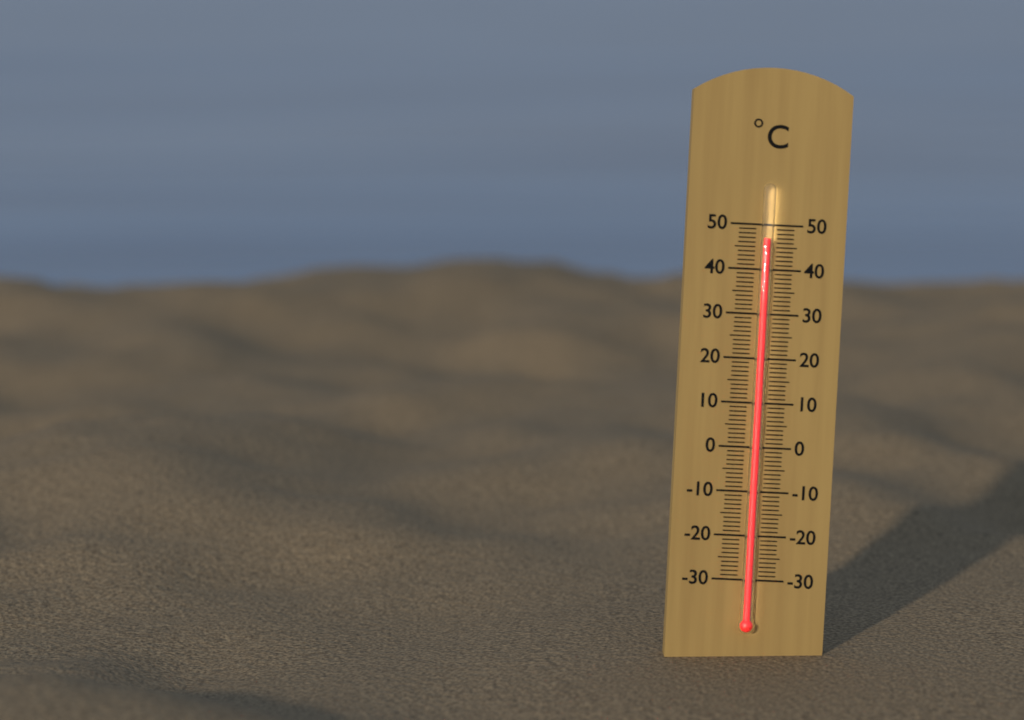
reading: 47 °C
